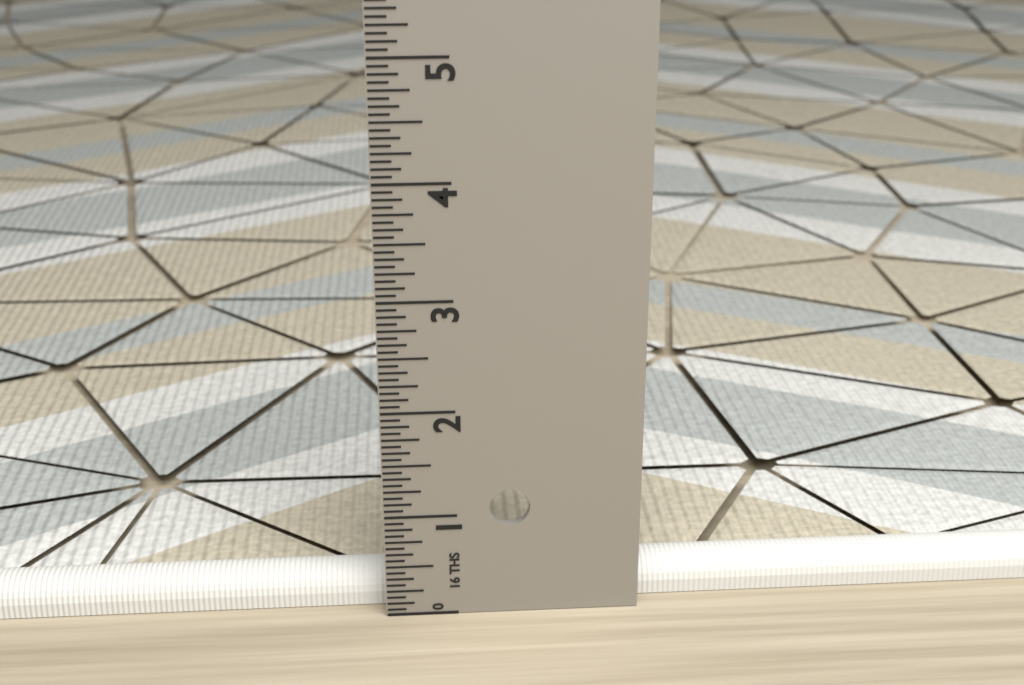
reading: 0.3125 in
